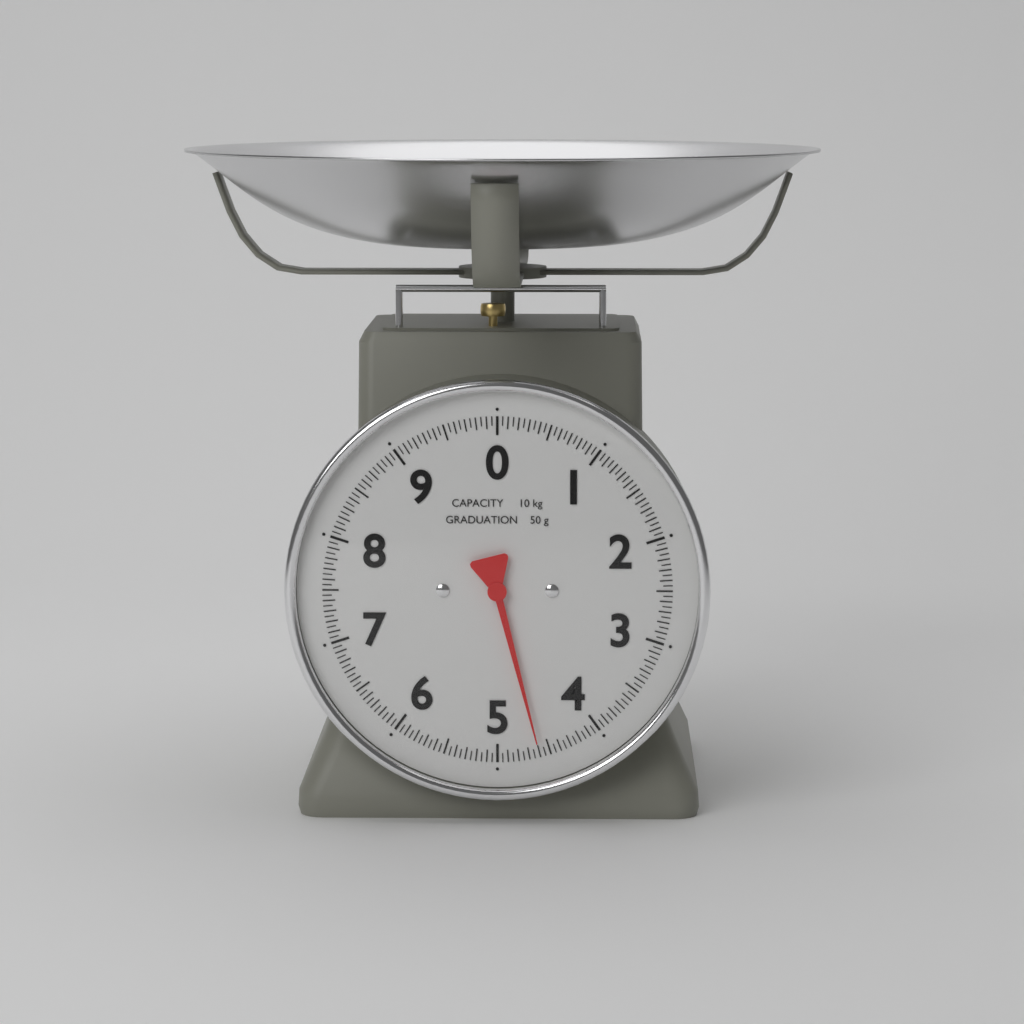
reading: 4.60 kg
